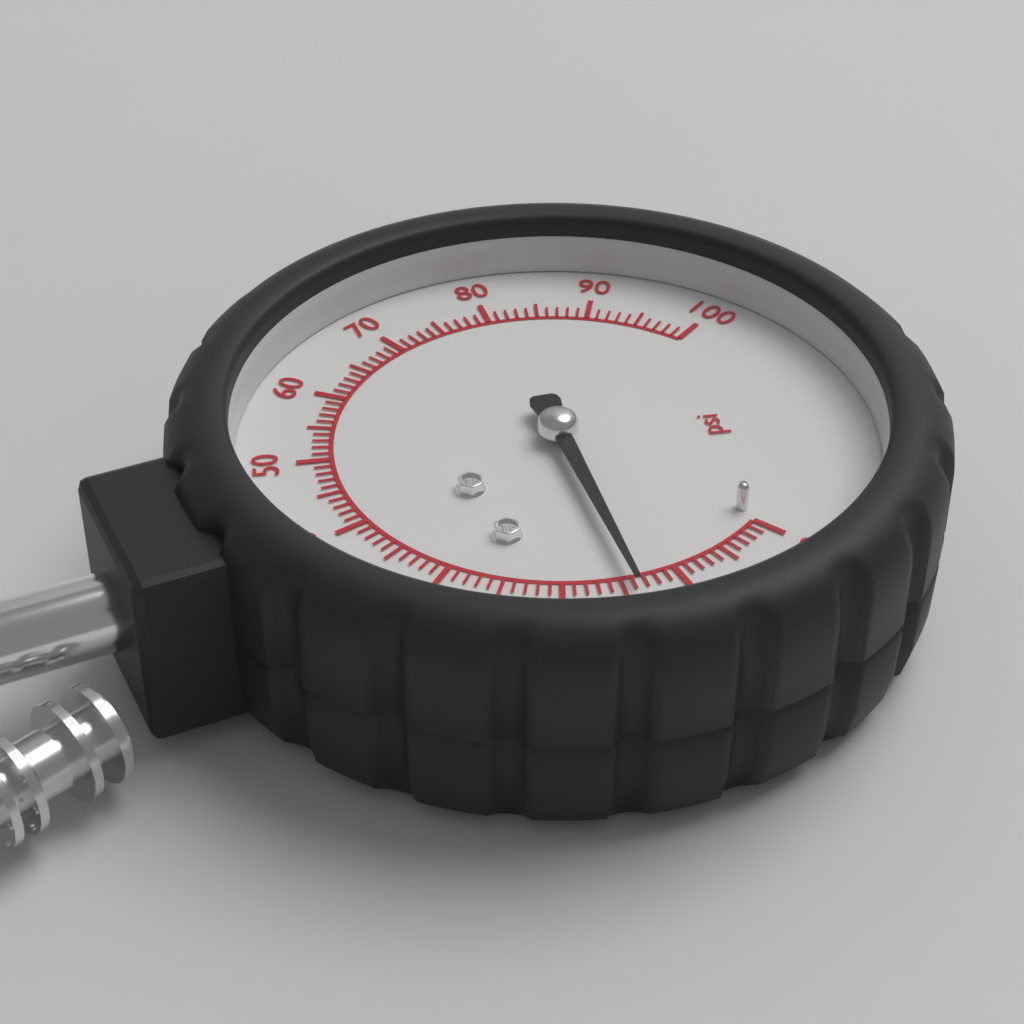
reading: 14 psi
